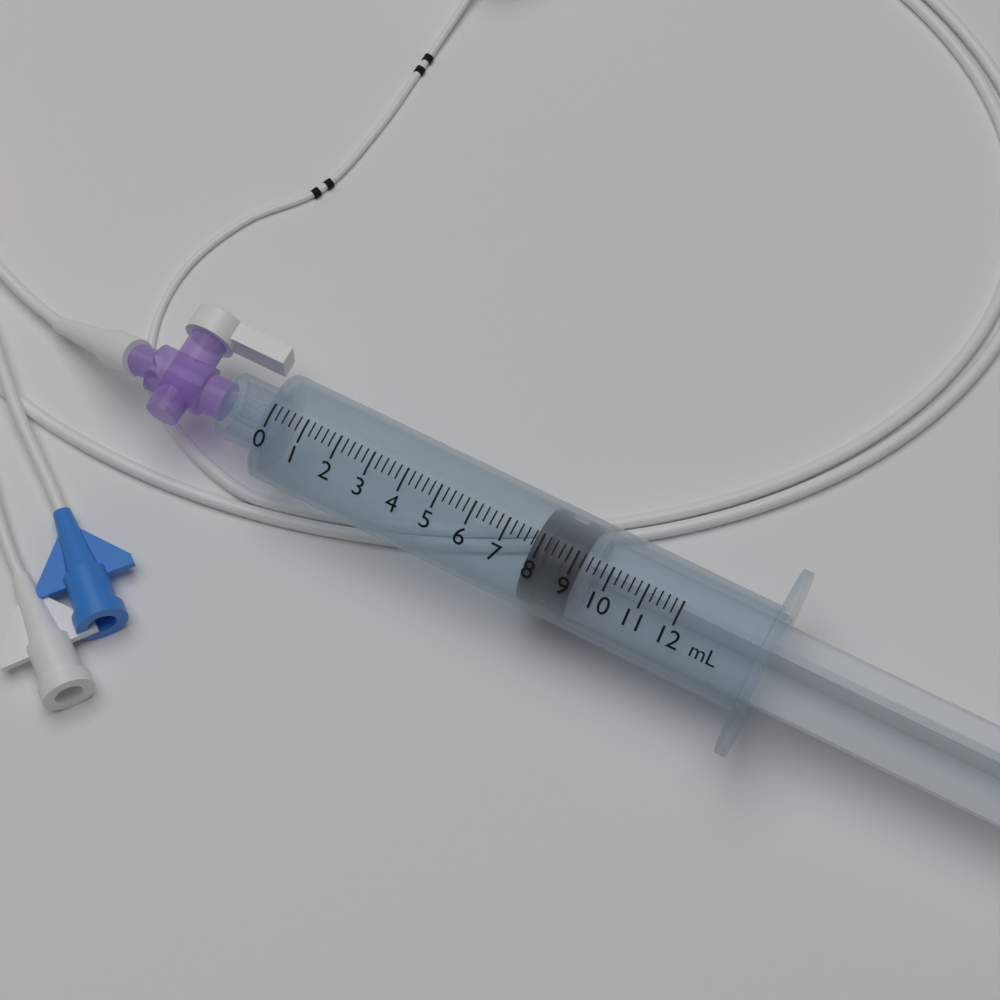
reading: 7.8 mL
